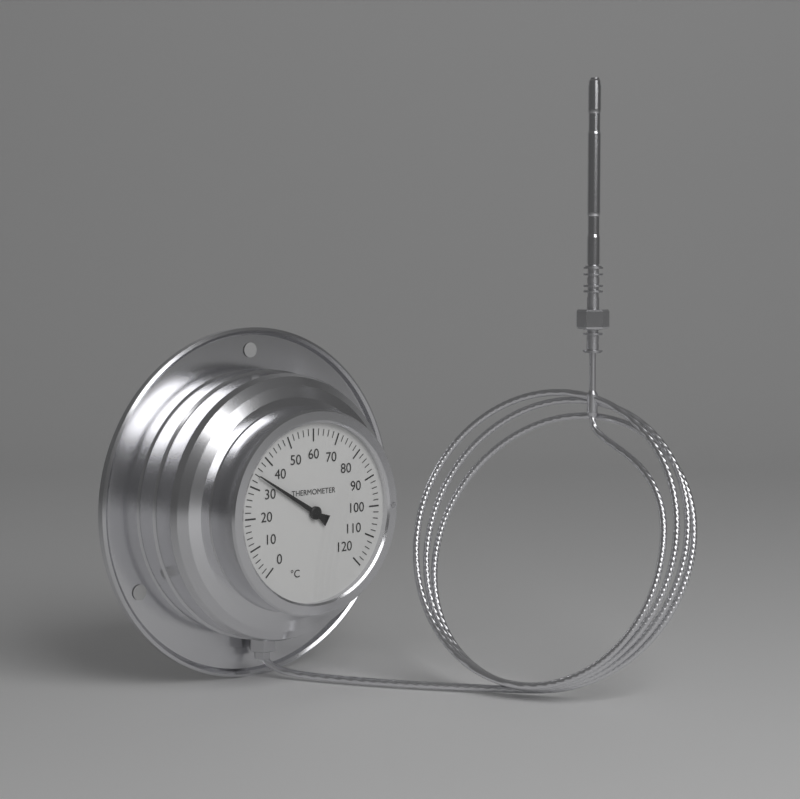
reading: 34 °C
